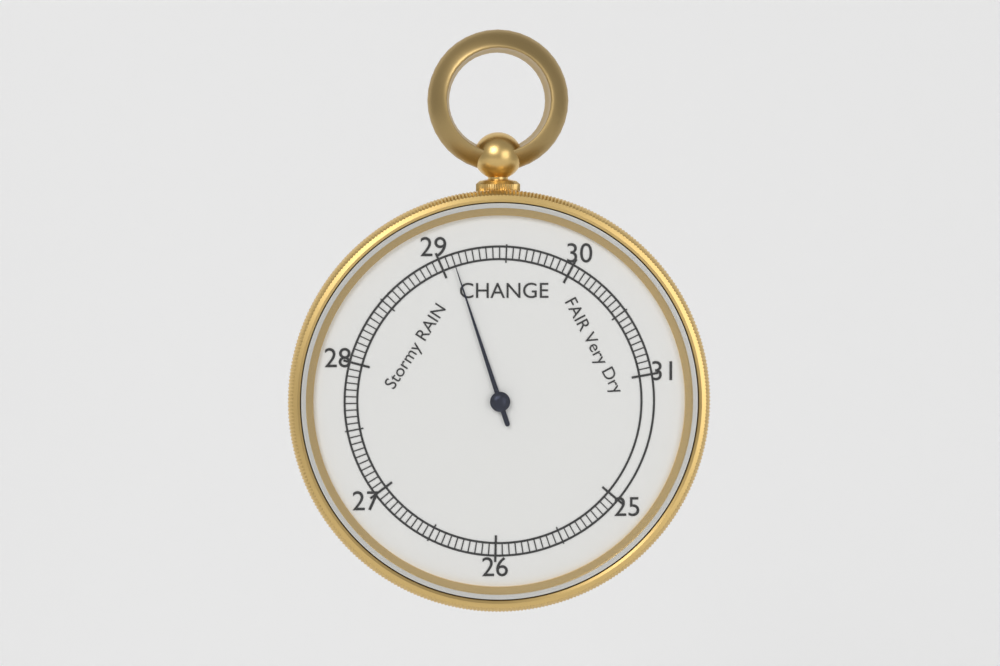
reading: 29.10 inHg
